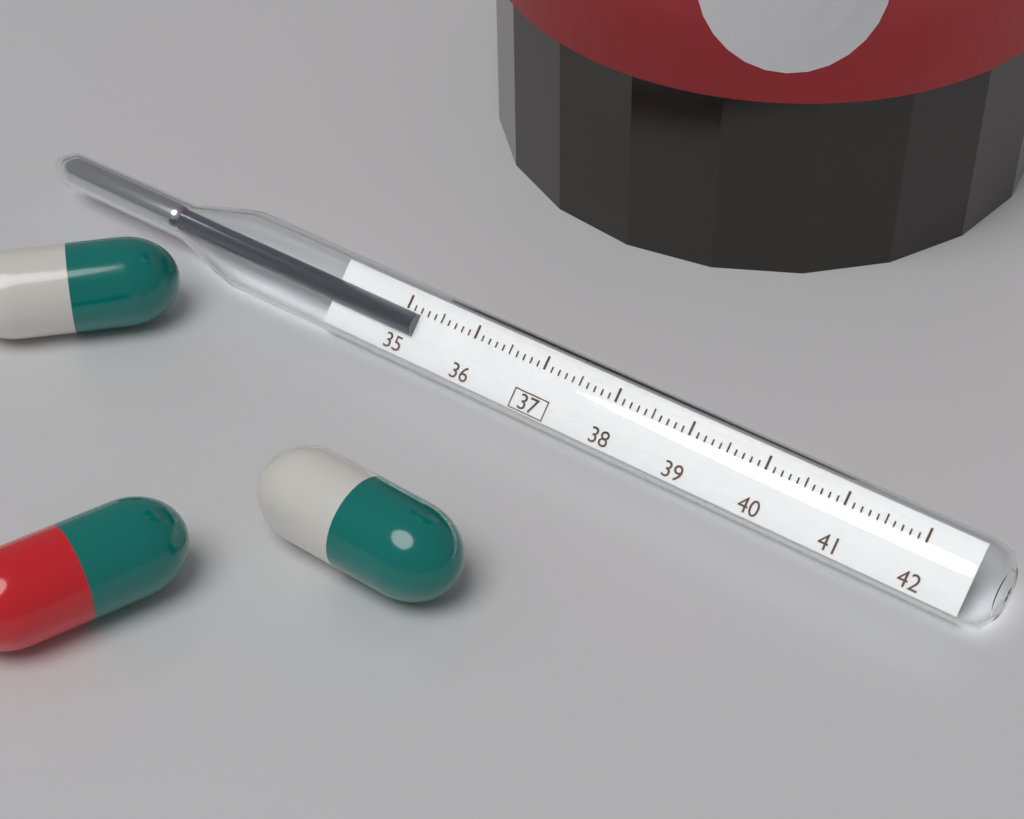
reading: 35.2 (no unit)
